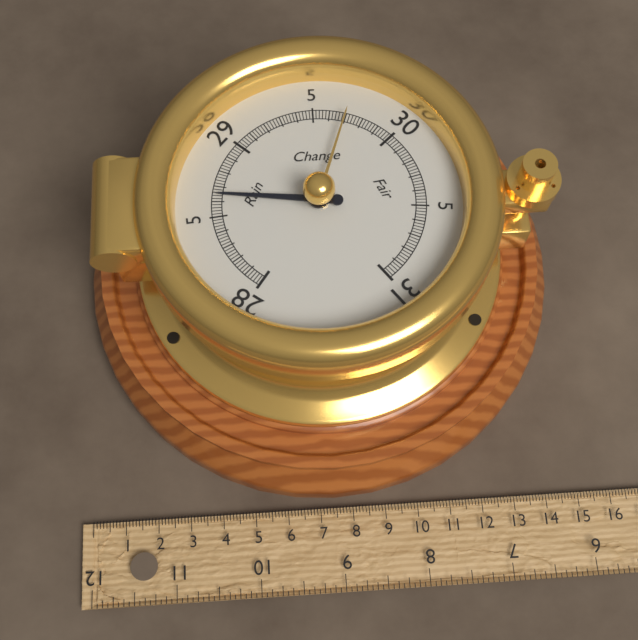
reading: 28.64 inHg
